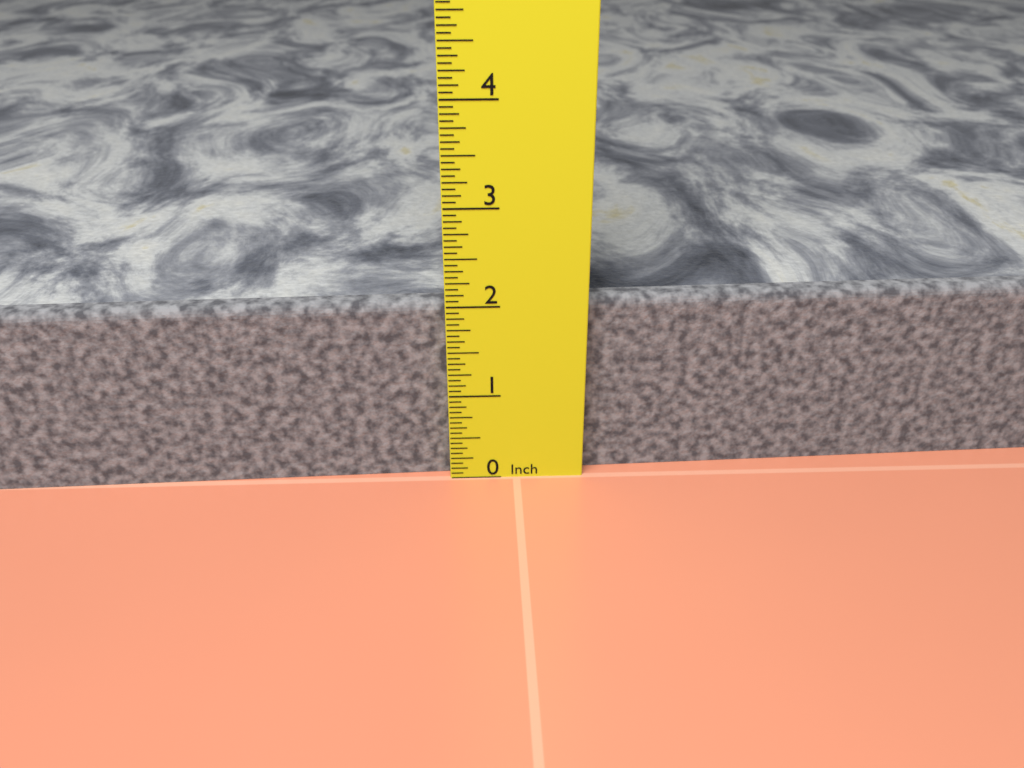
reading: 2.0000 in
